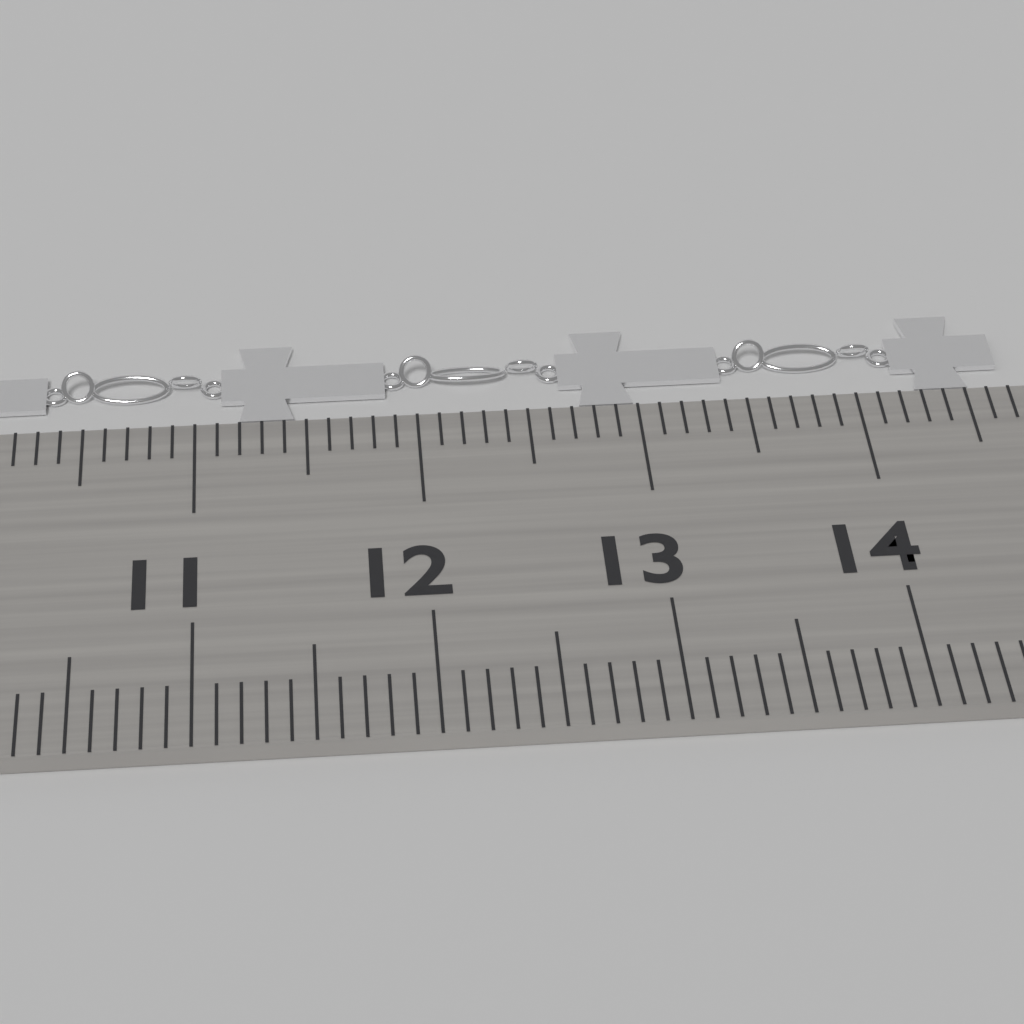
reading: 14.7 cm
